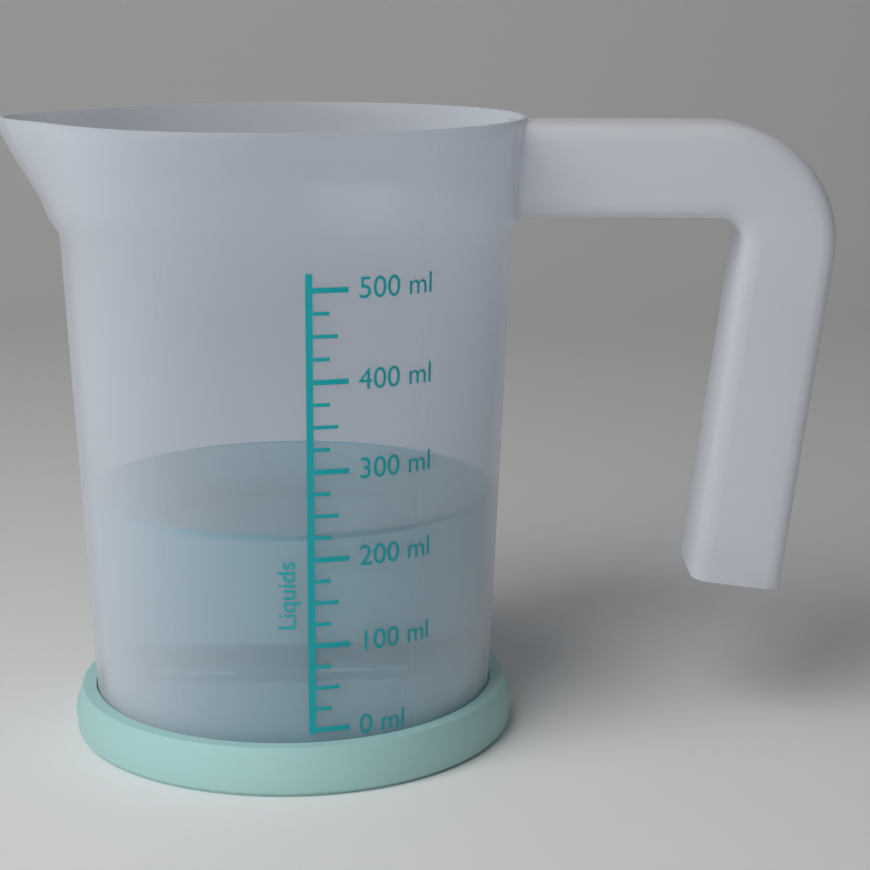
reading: 225 ml
